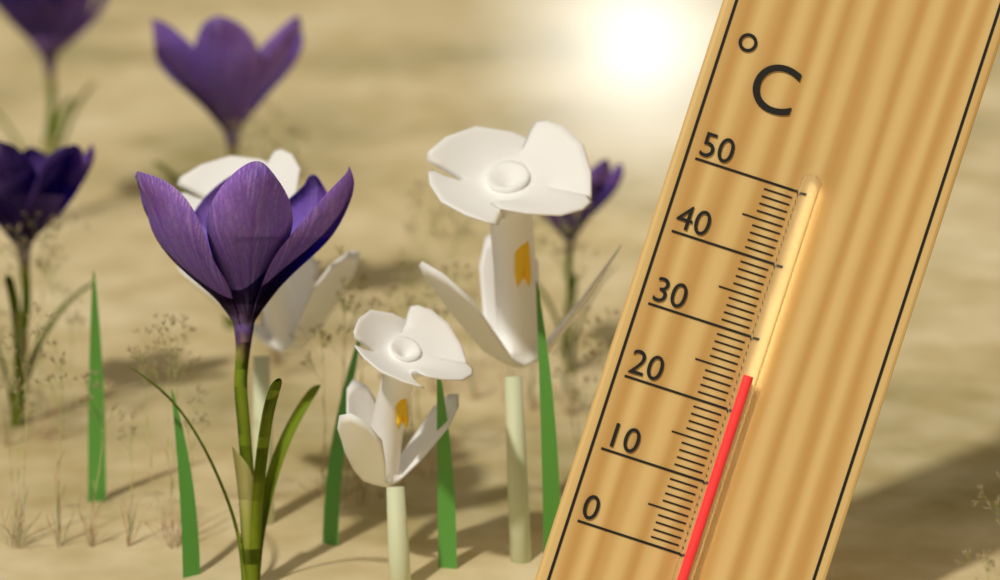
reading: 25 °C
